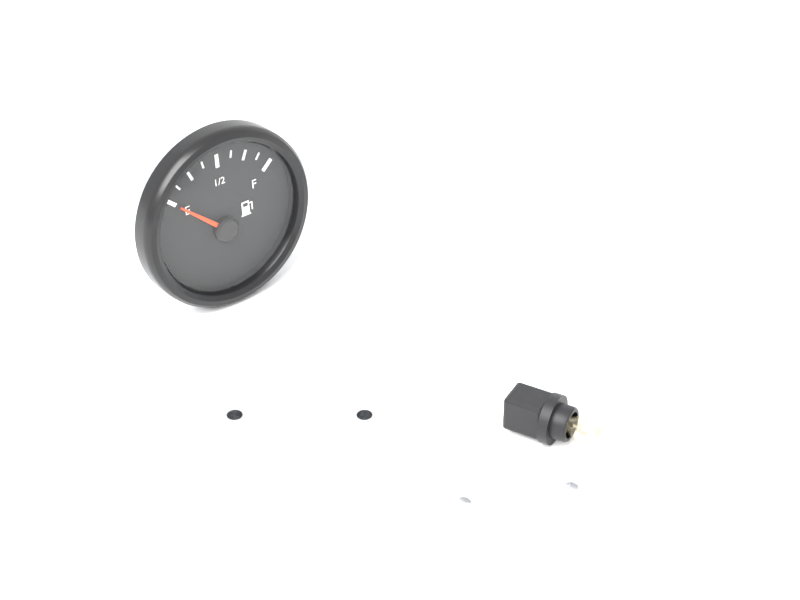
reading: 0.000 (no unit)
